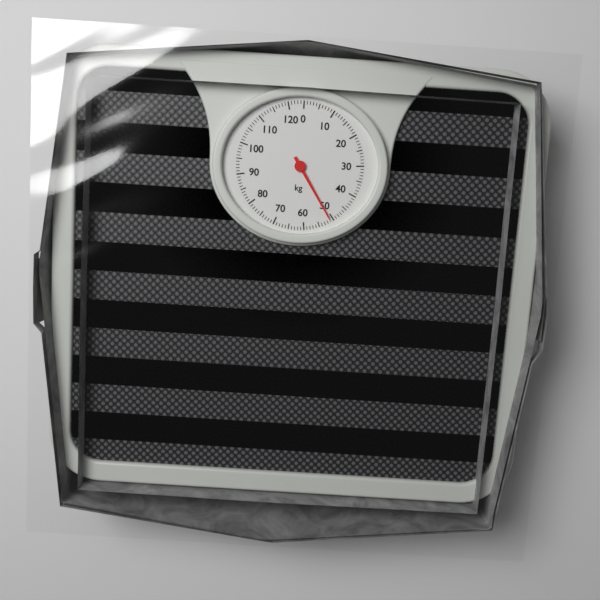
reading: 51 kg
